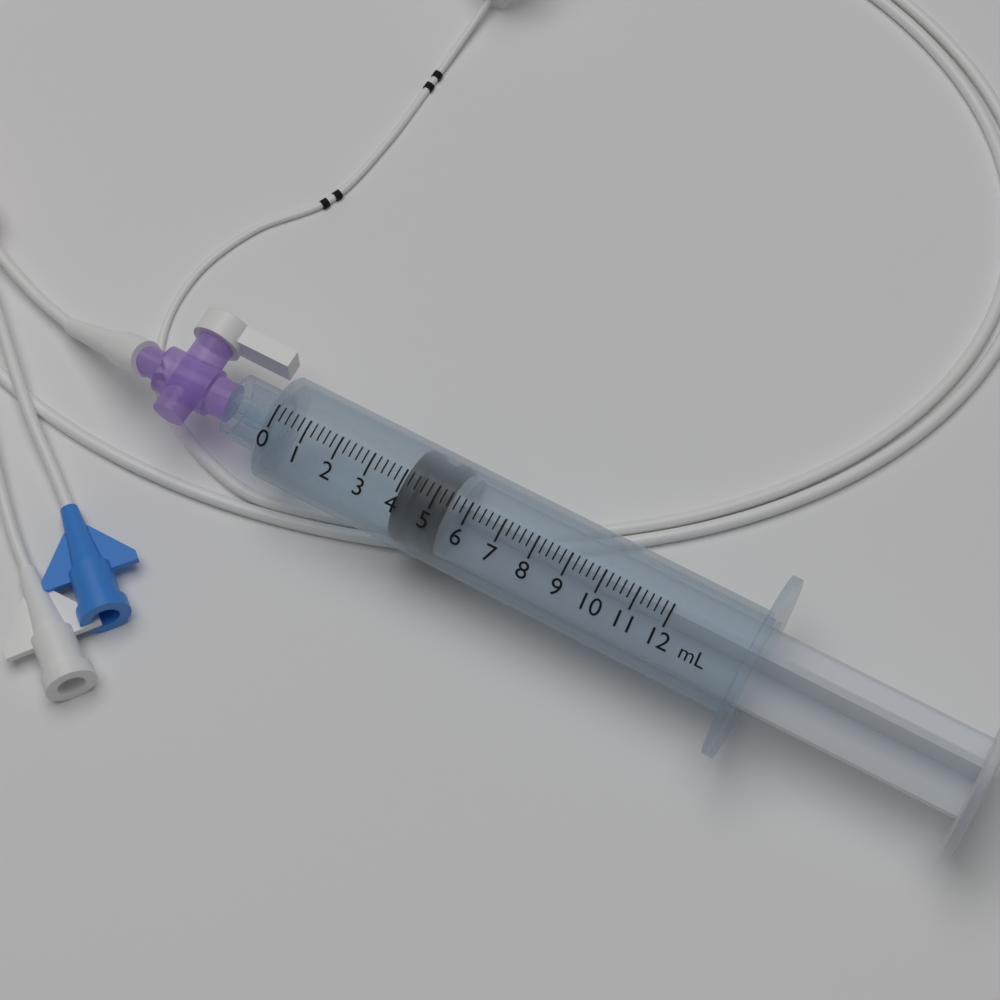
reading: 4.0 mL
